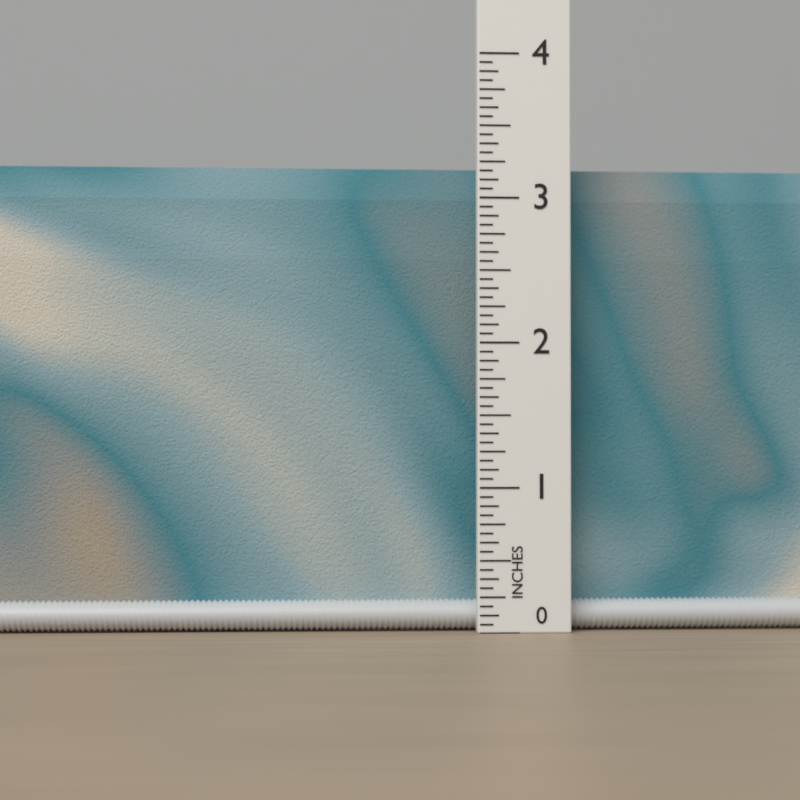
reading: 3.2500 in
